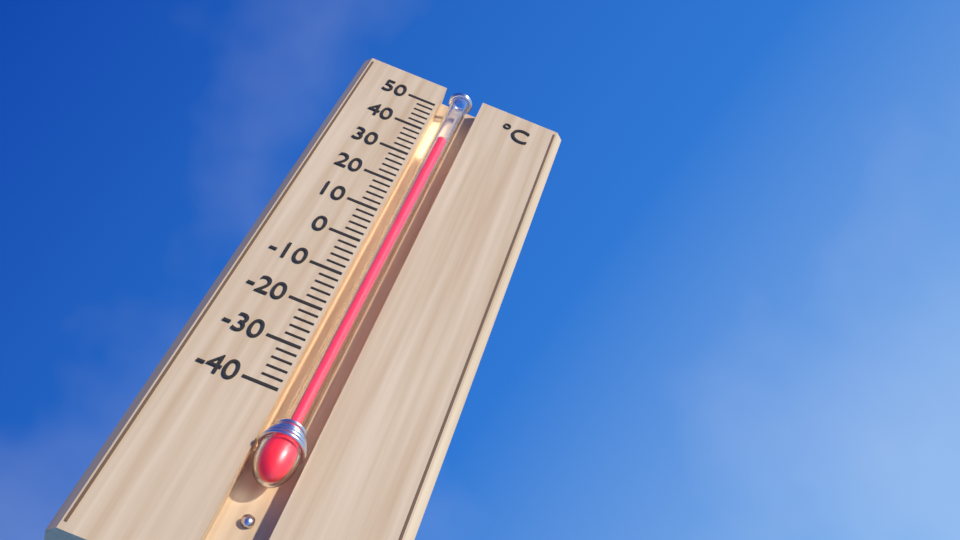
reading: 38 °C
